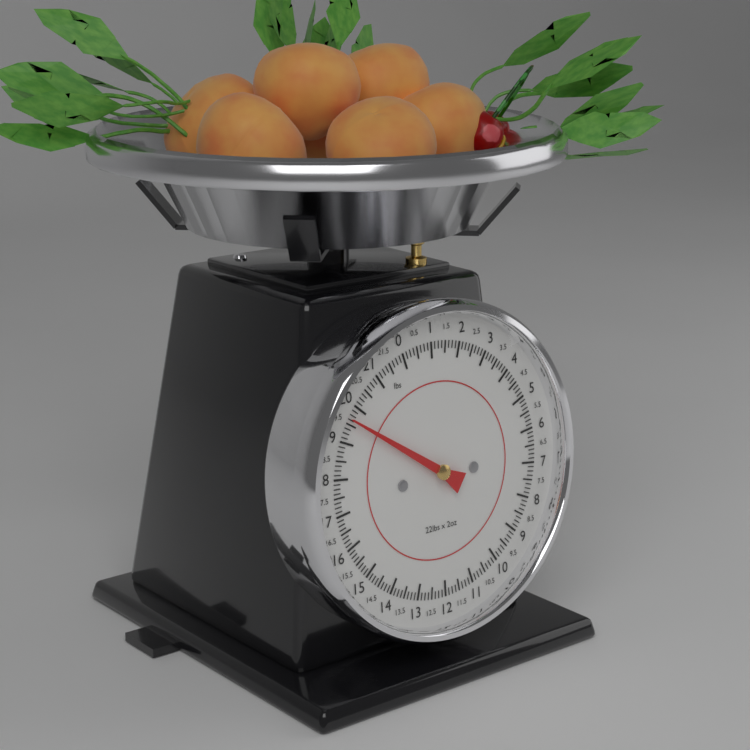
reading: 19.625 lbs
